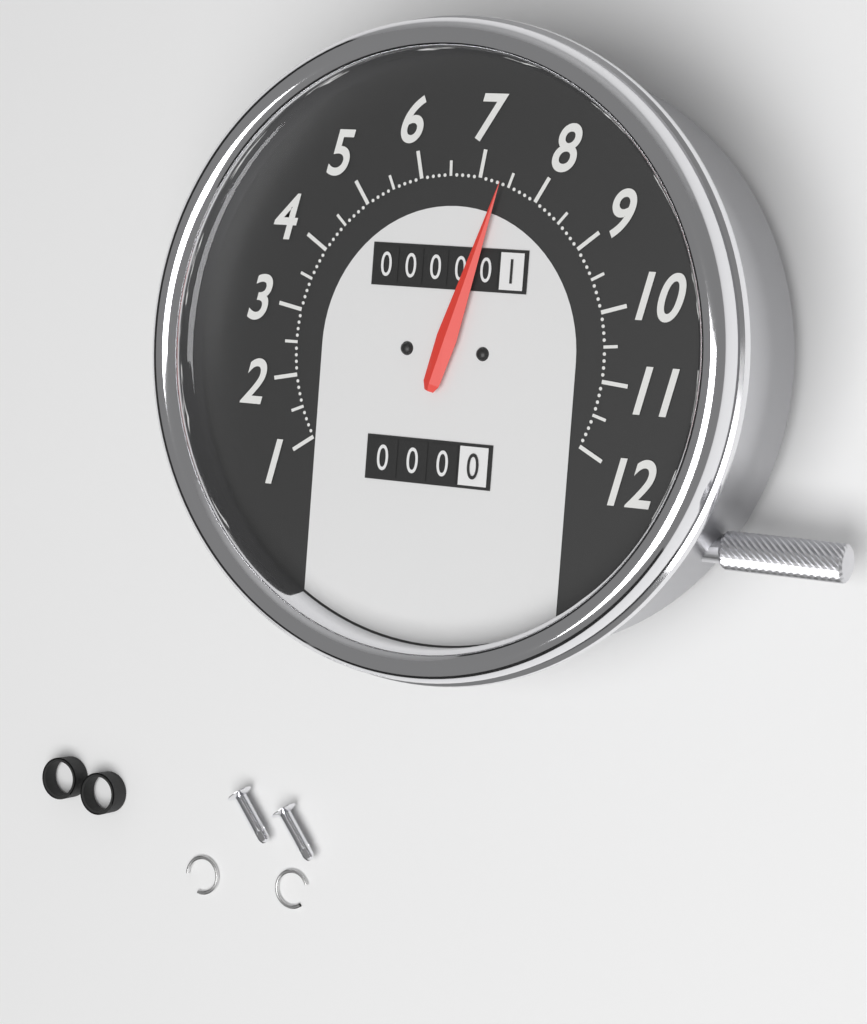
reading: 7.4 (no unit)
